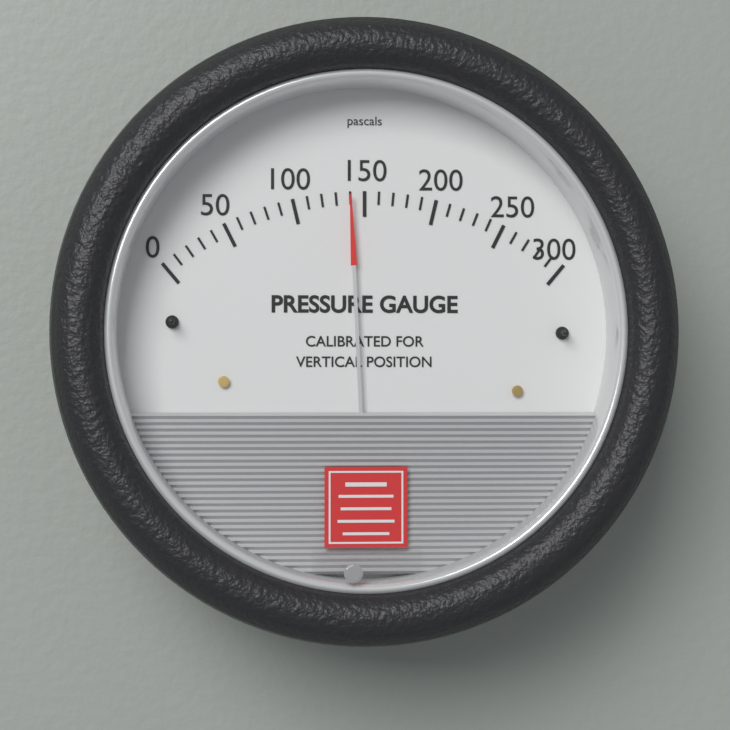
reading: 140 Pa
